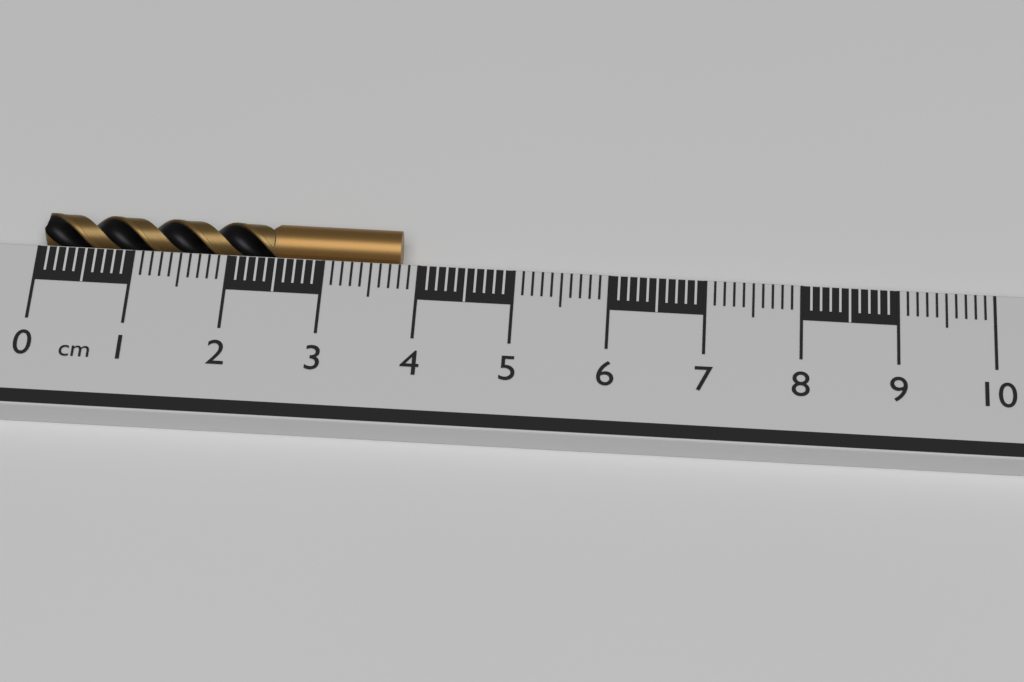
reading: 3.8 cm
